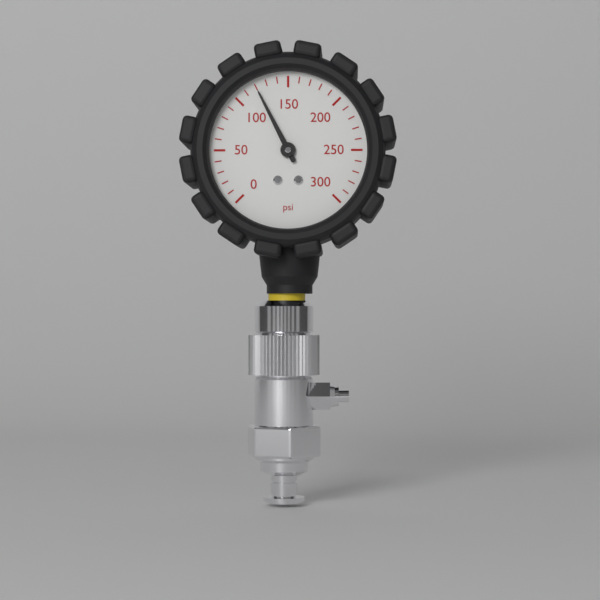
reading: 120 psi
